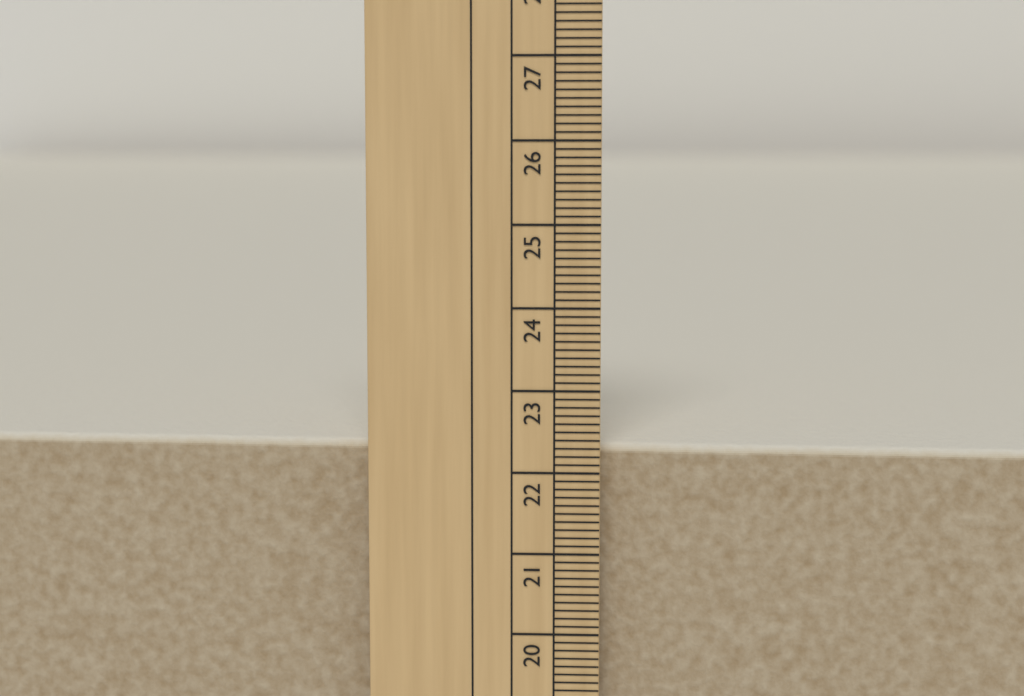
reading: 22.3 cm
